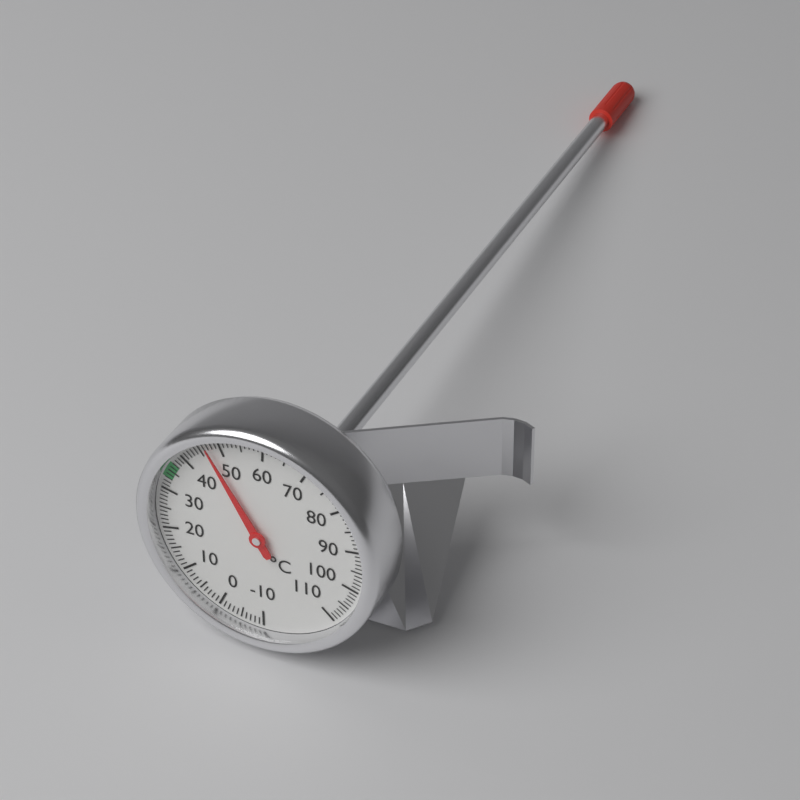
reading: 47 °C
